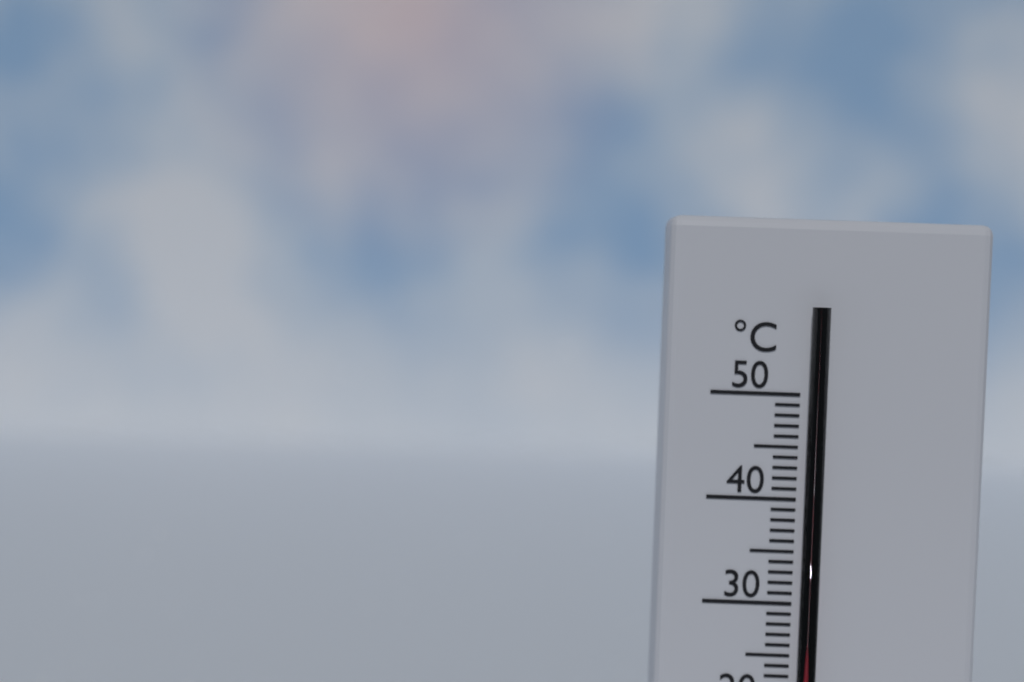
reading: 46 °C
